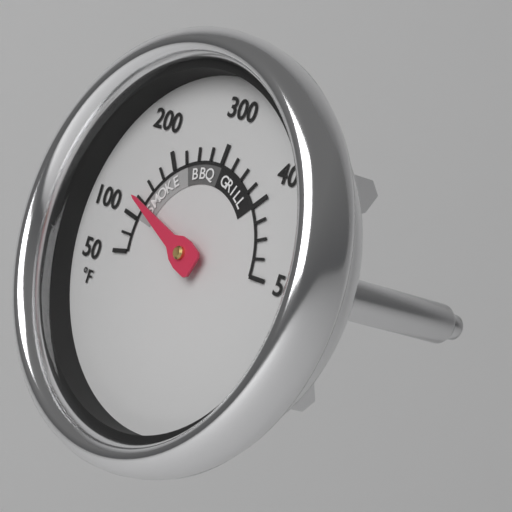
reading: 125 °F
